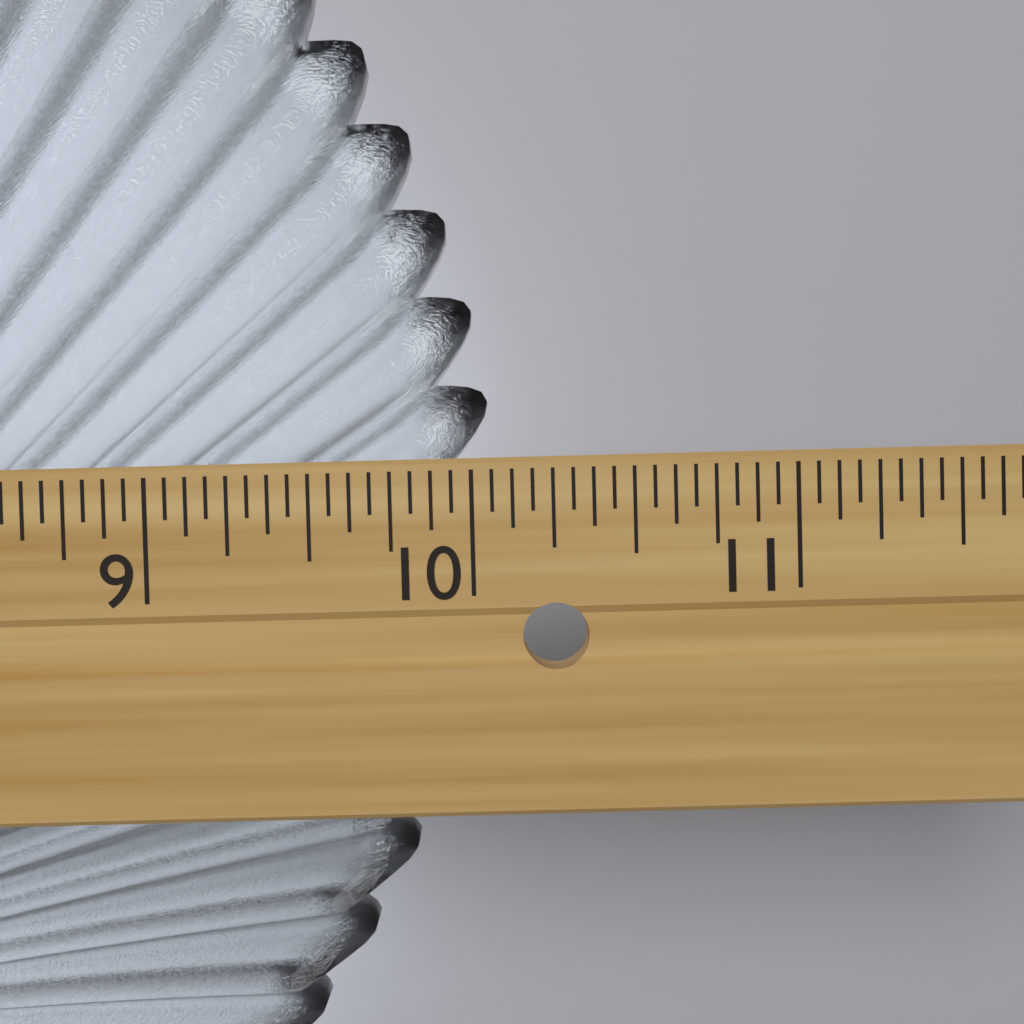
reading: 10.0625 in
